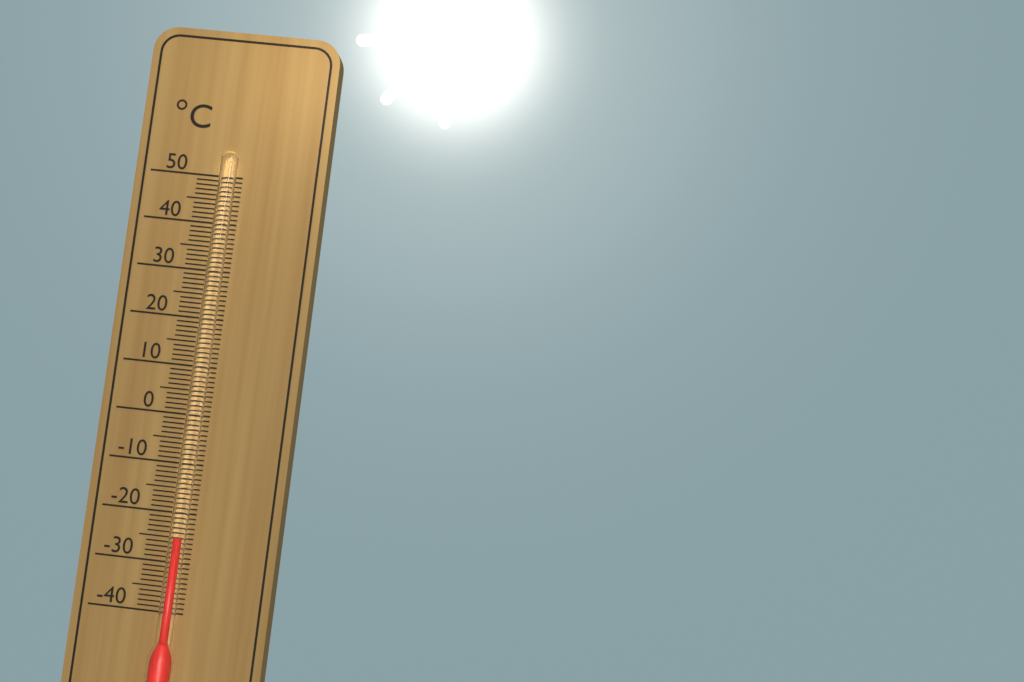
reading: -25 °C
